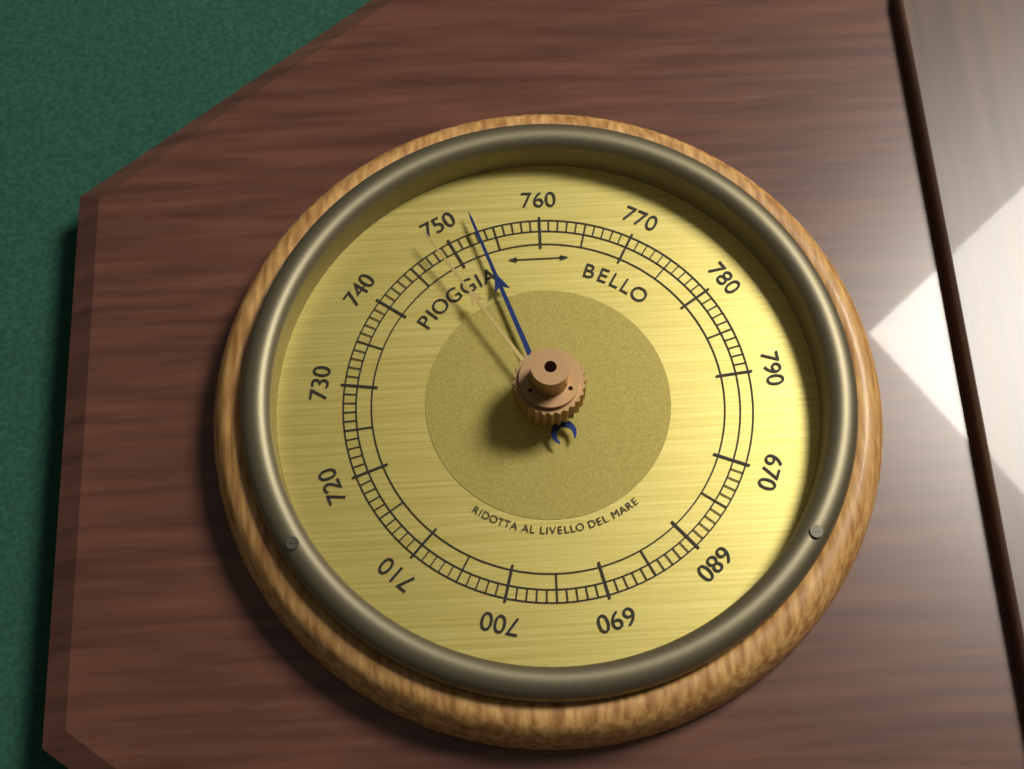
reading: 753 (no unit)
